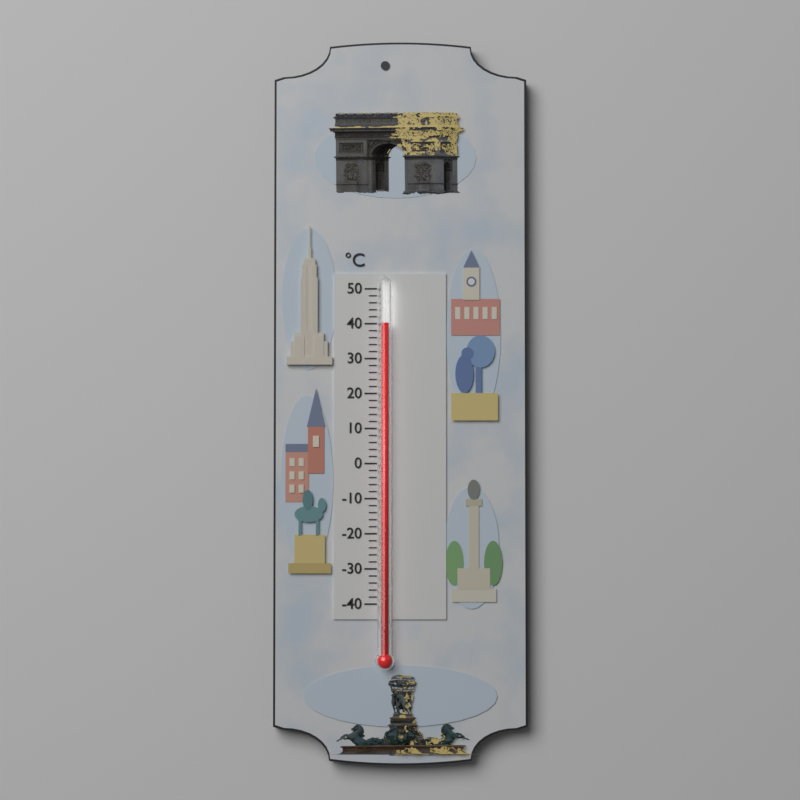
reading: 40 °C
